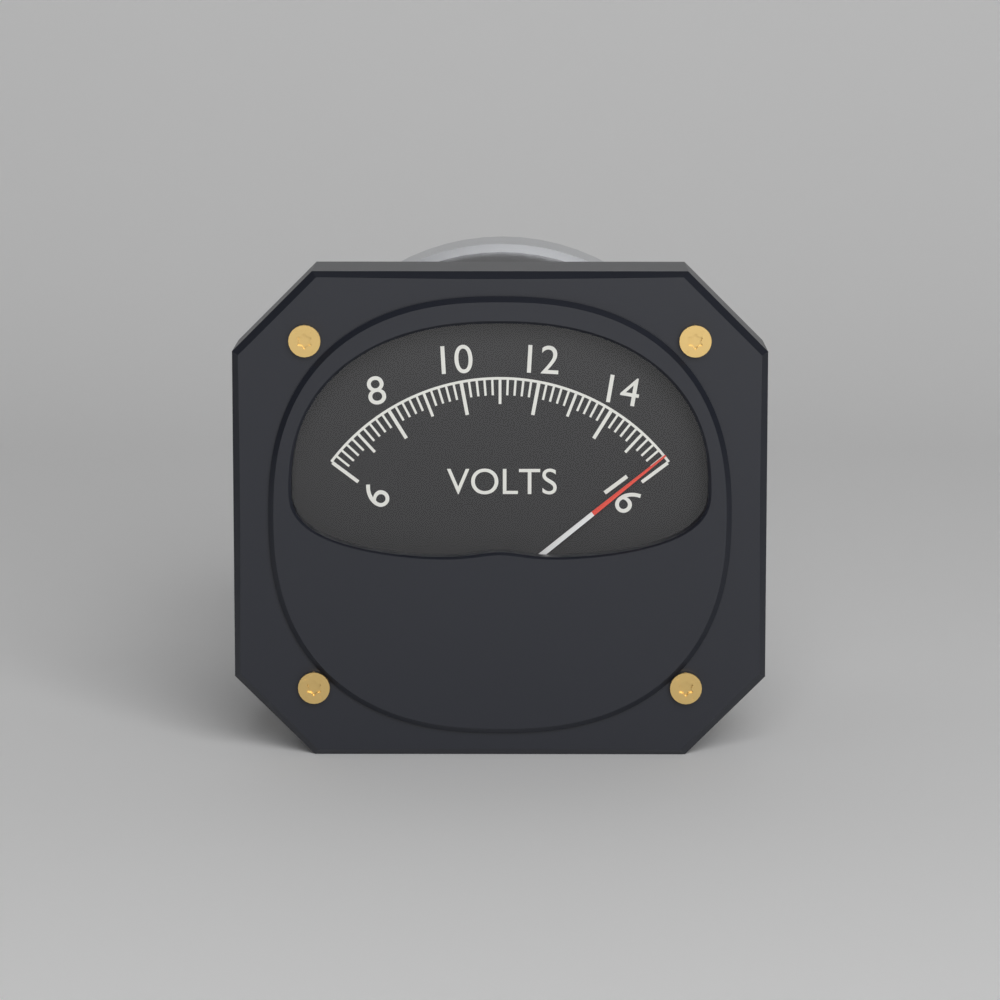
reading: 15.8 V
